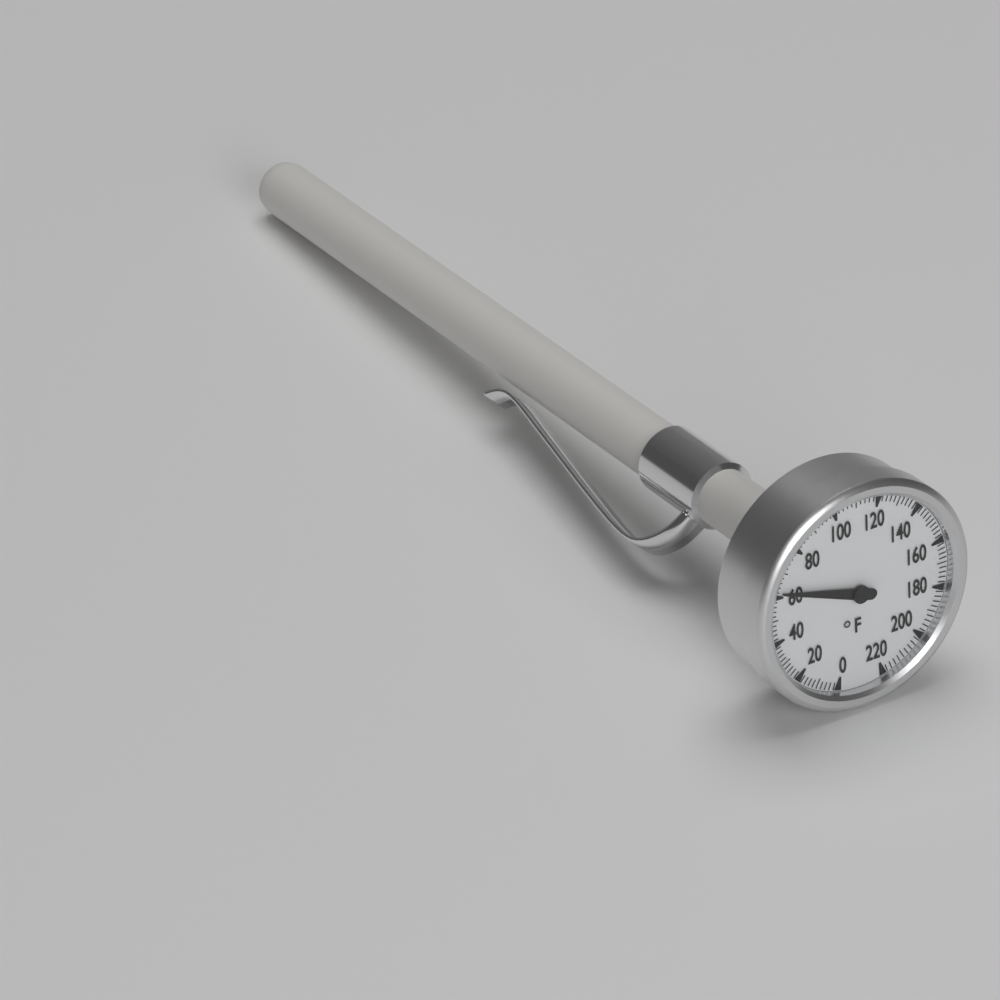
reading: 62 °F
